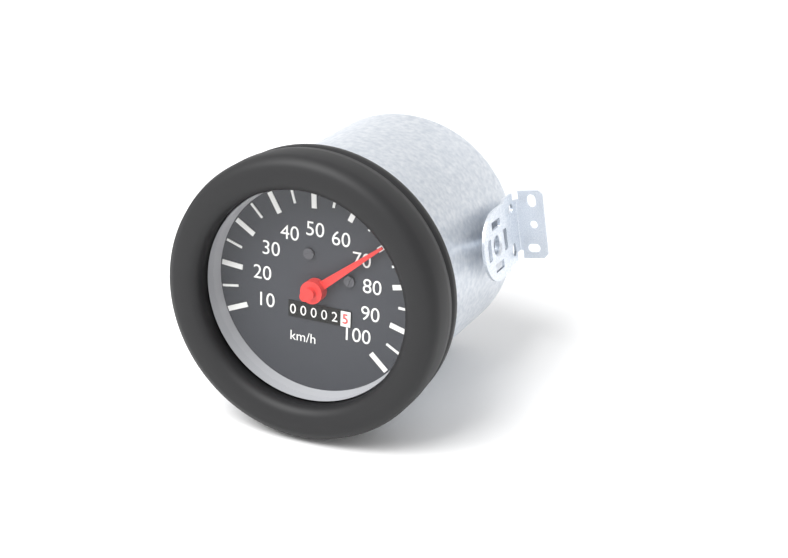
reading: 70 km/h
